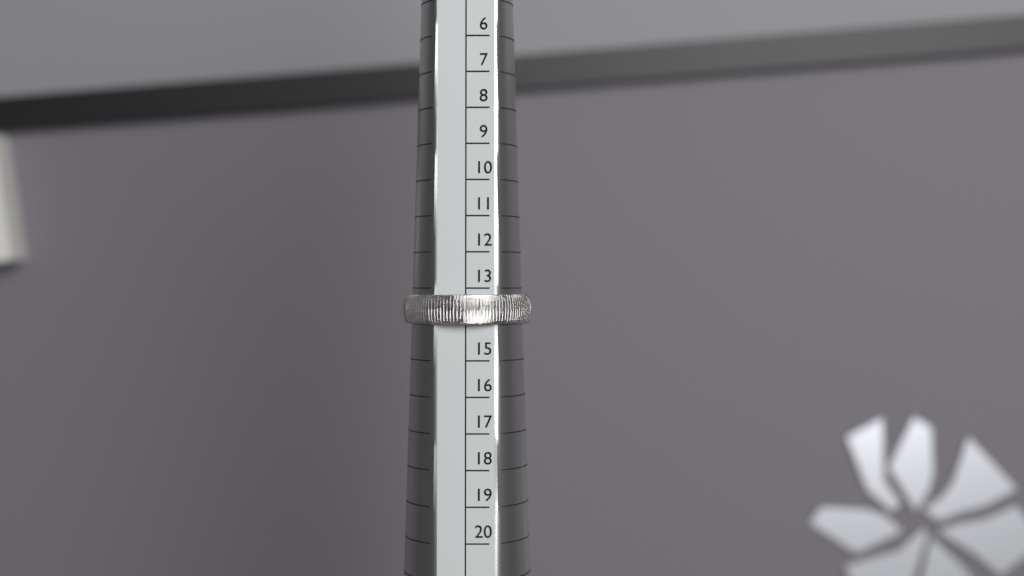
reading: 14 (no unit)
